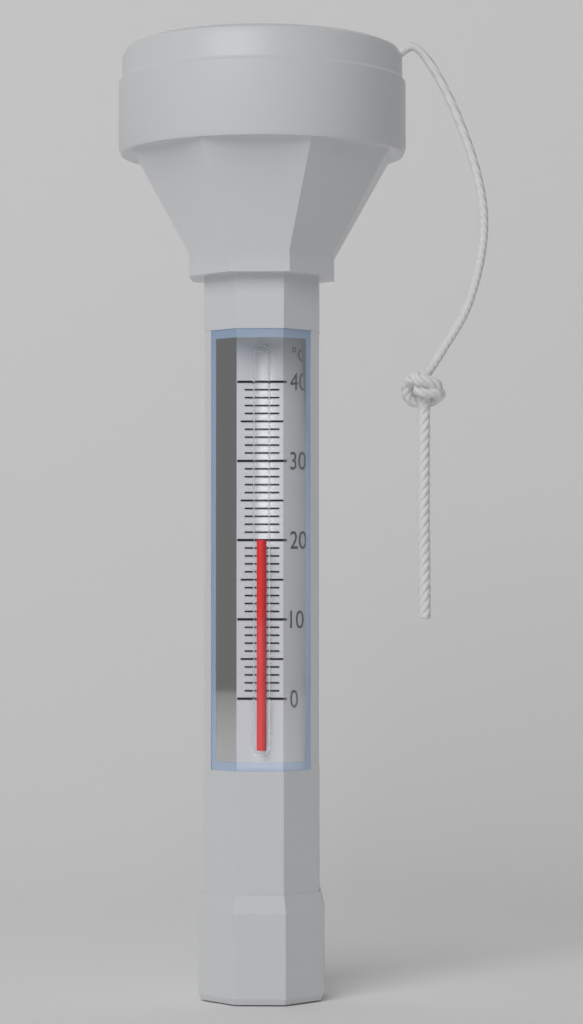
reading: 20 °C
